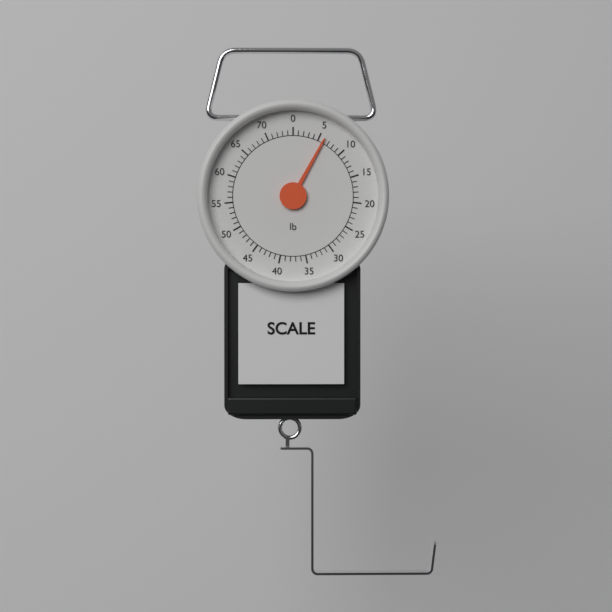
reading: 6 lb
